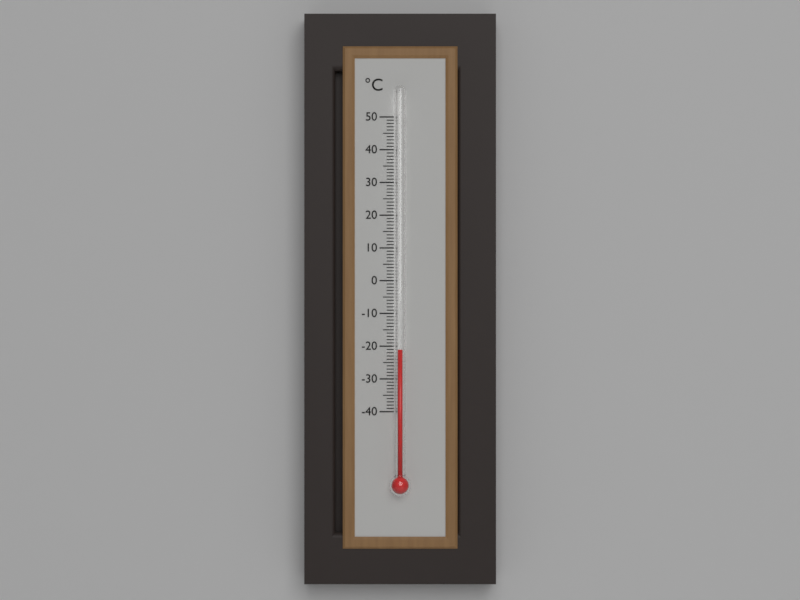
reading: -21 °C
